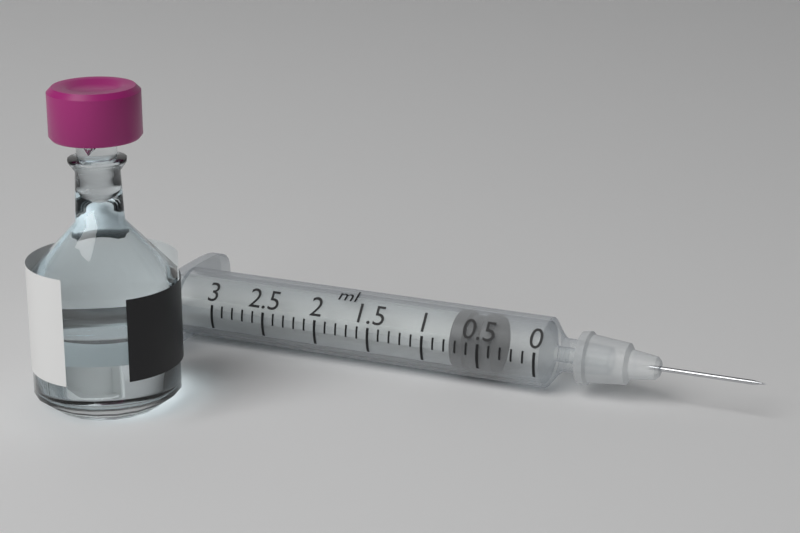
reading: 0.4 ml
